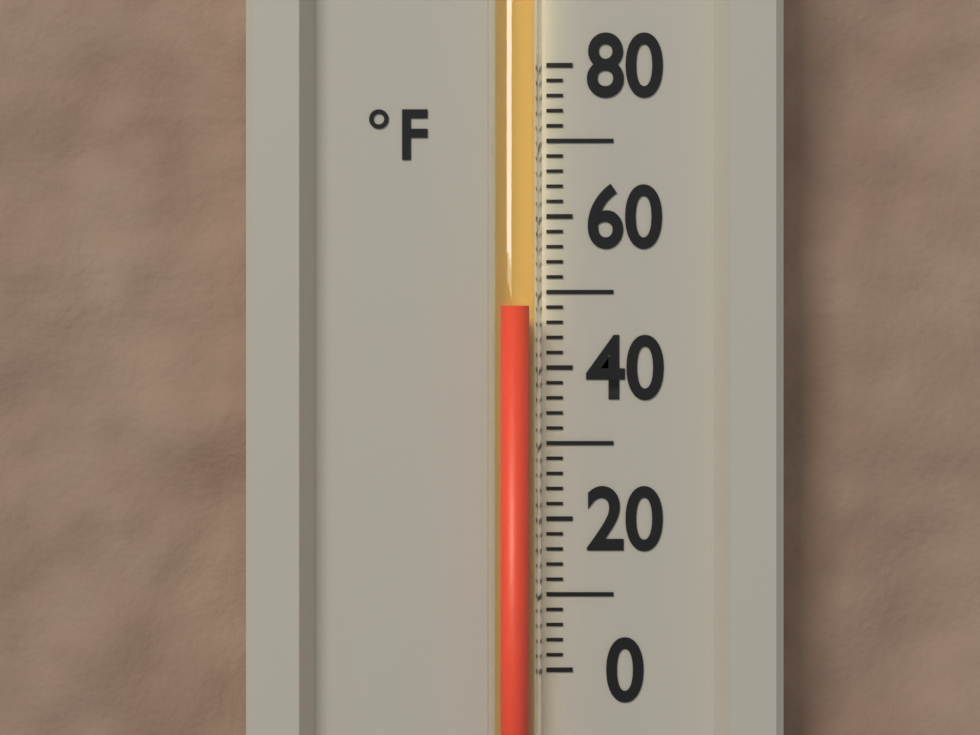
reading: 48 °F
